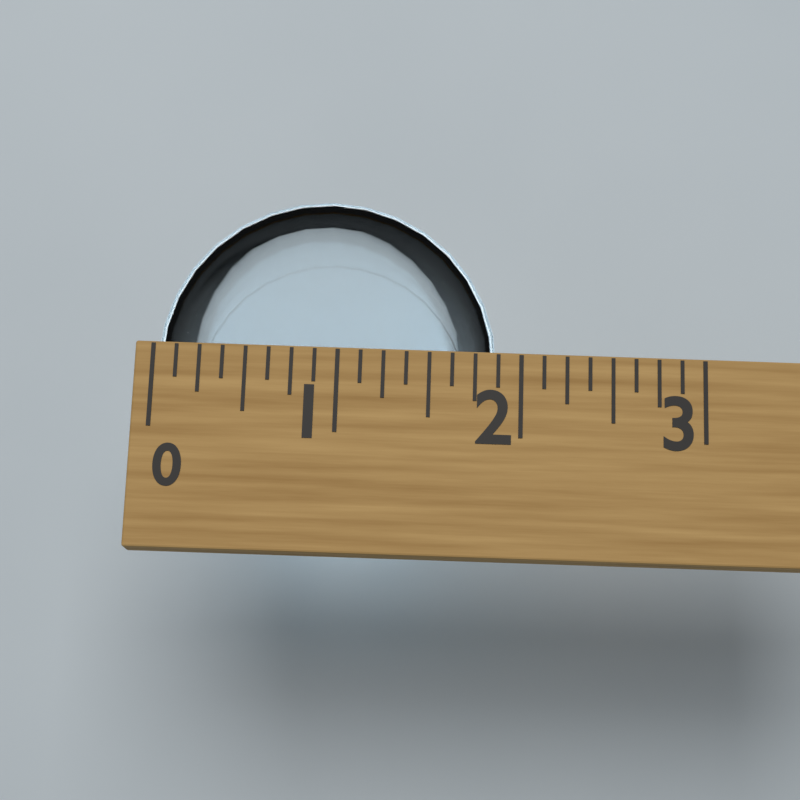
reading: 1.875 (no unit)
